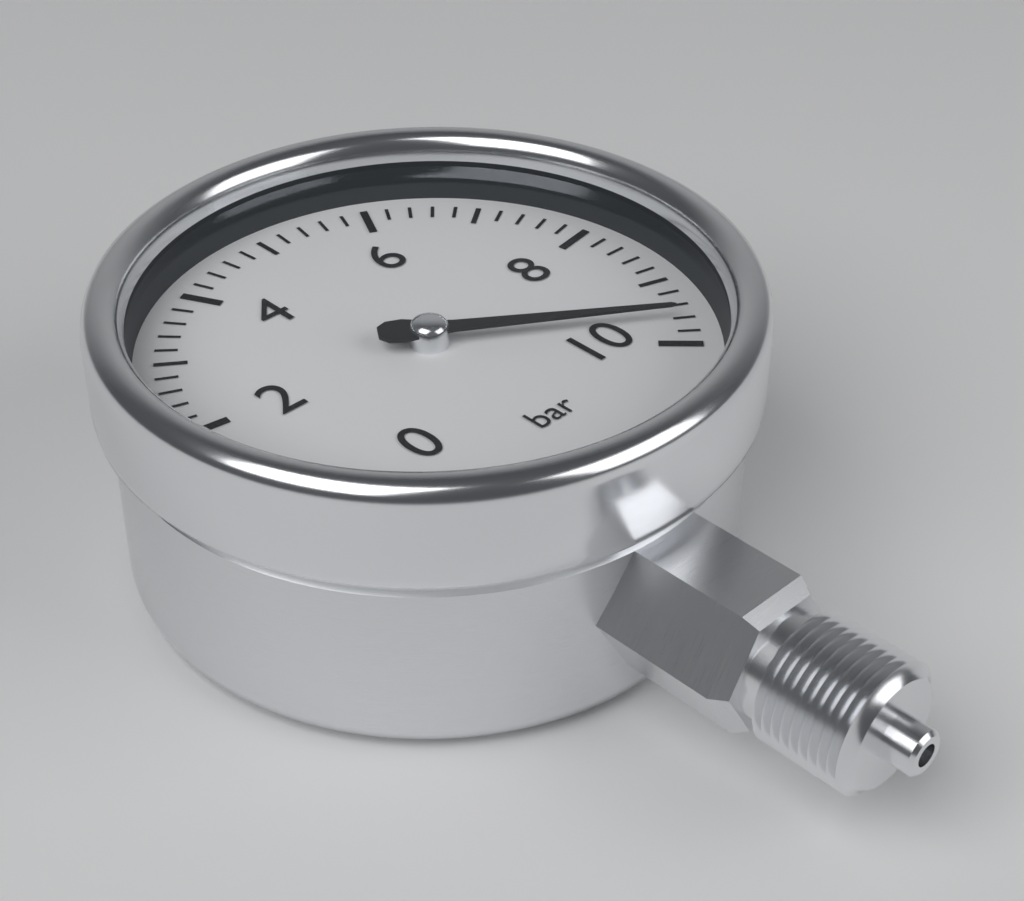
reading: 9.6 bar
